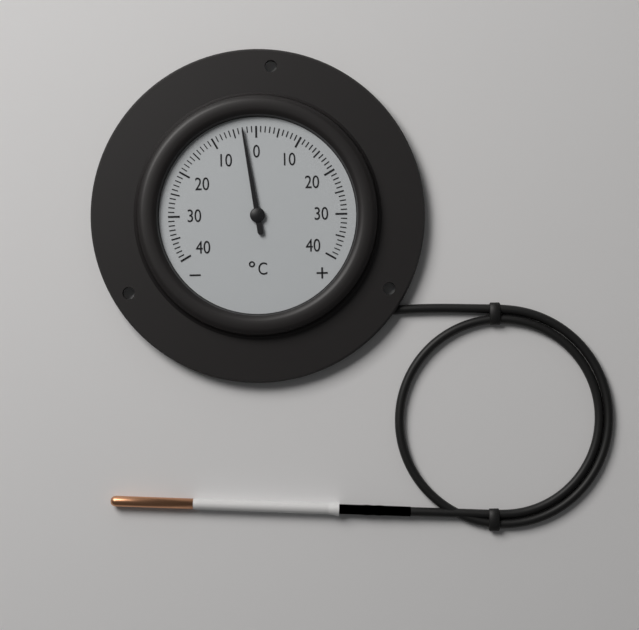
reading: -3 °C
